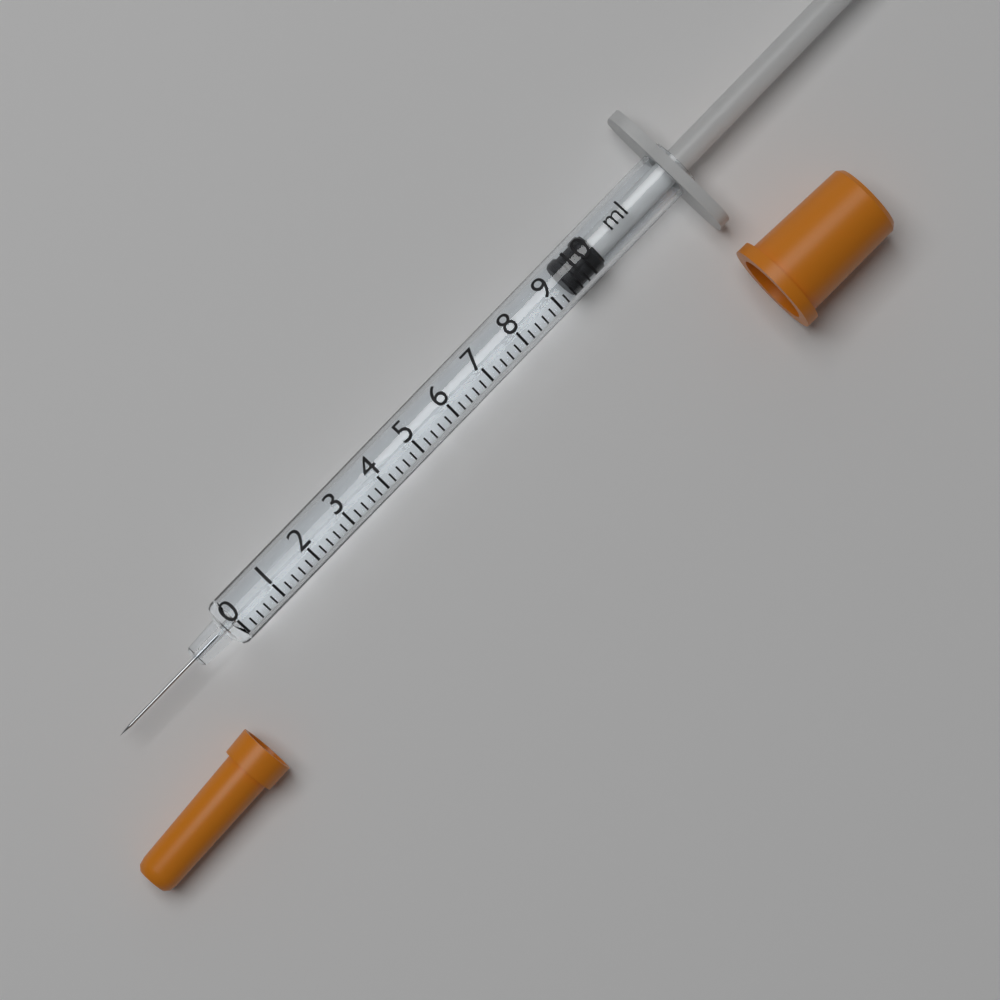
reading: 9.4 ml
